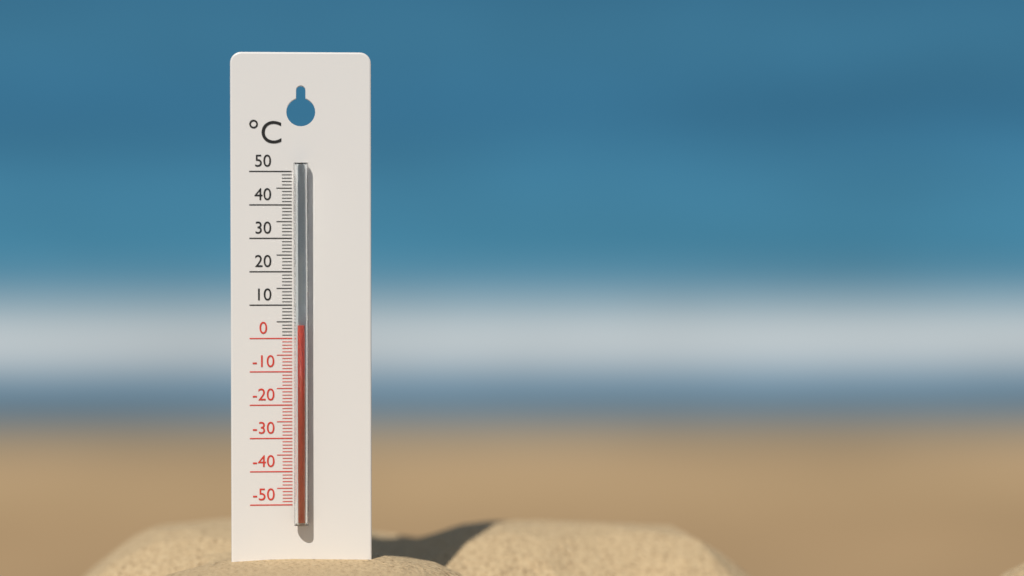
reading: 4 °C
